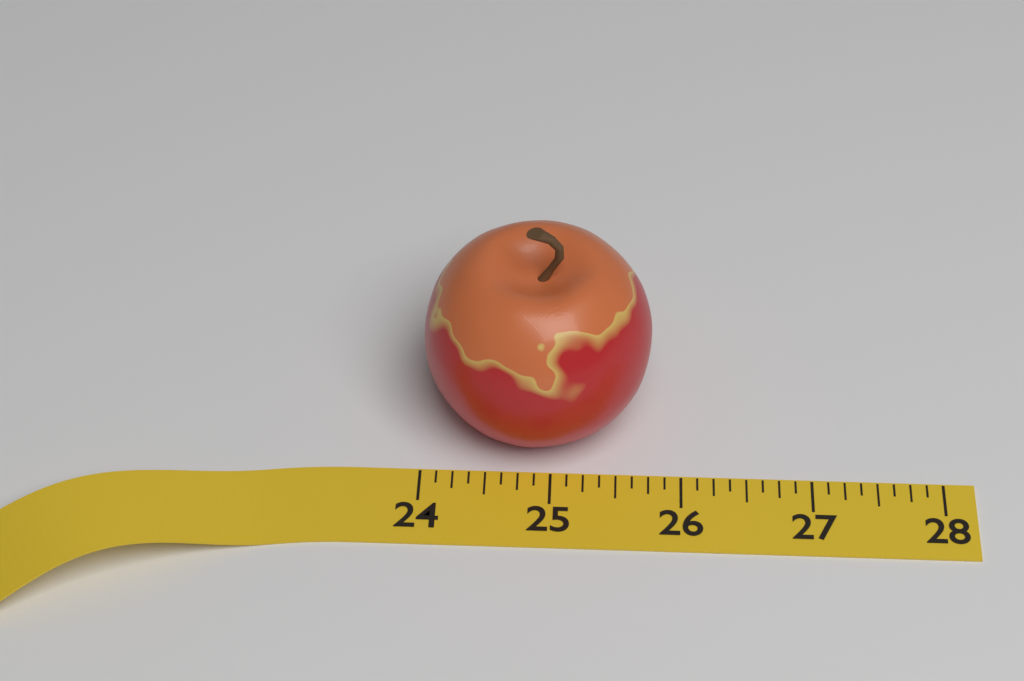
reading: 25.750 (no unit)
